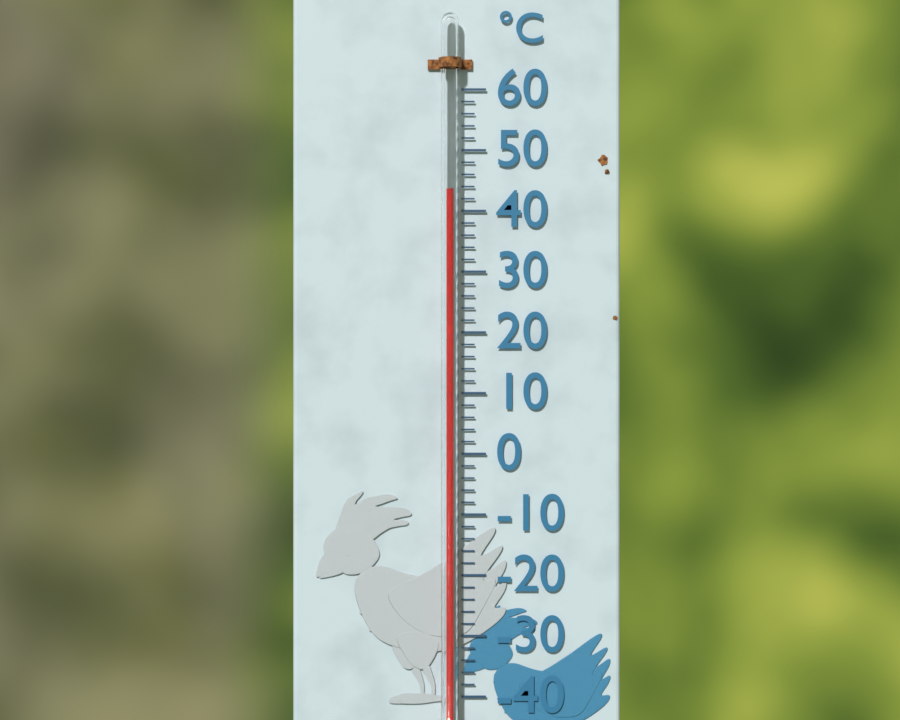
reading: 43.5 °C
